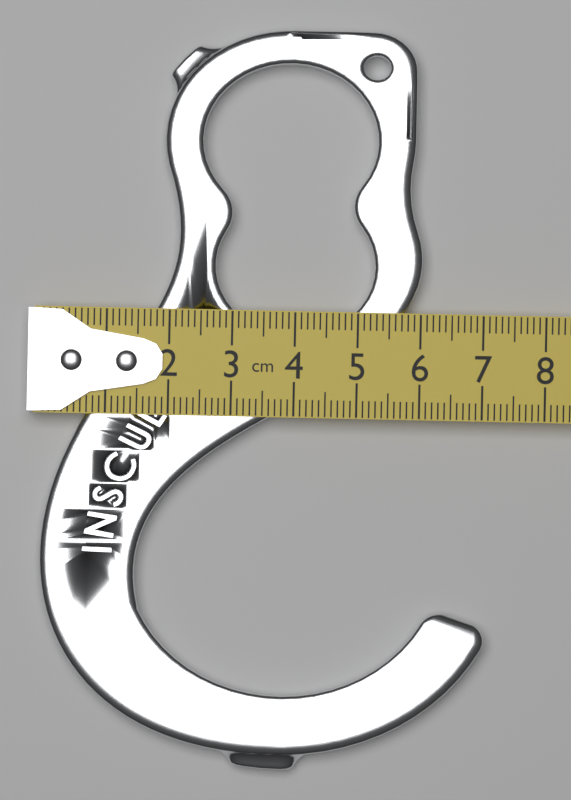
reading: 7.1 cm
